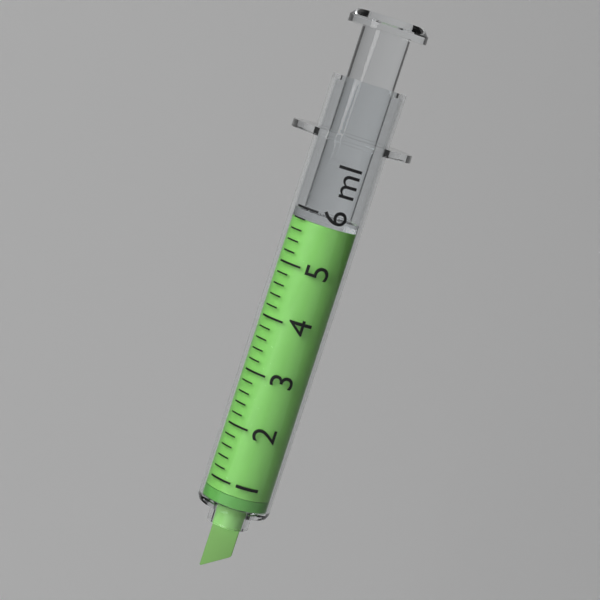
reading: 5.8 ml
